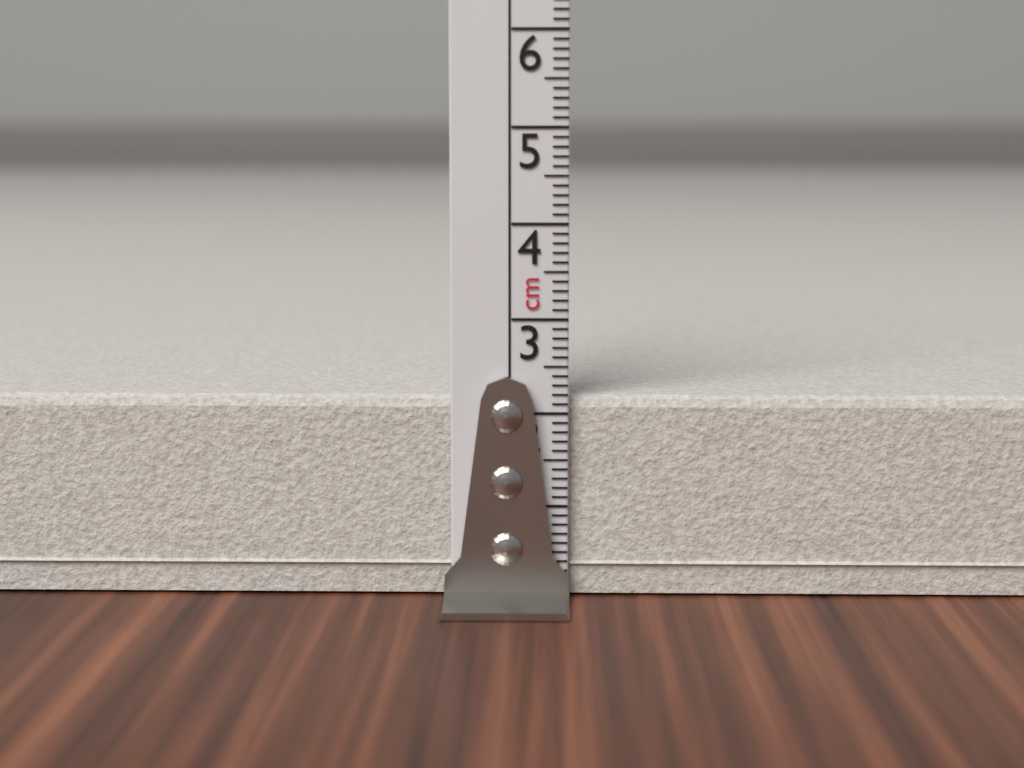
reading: 2.2 cm
